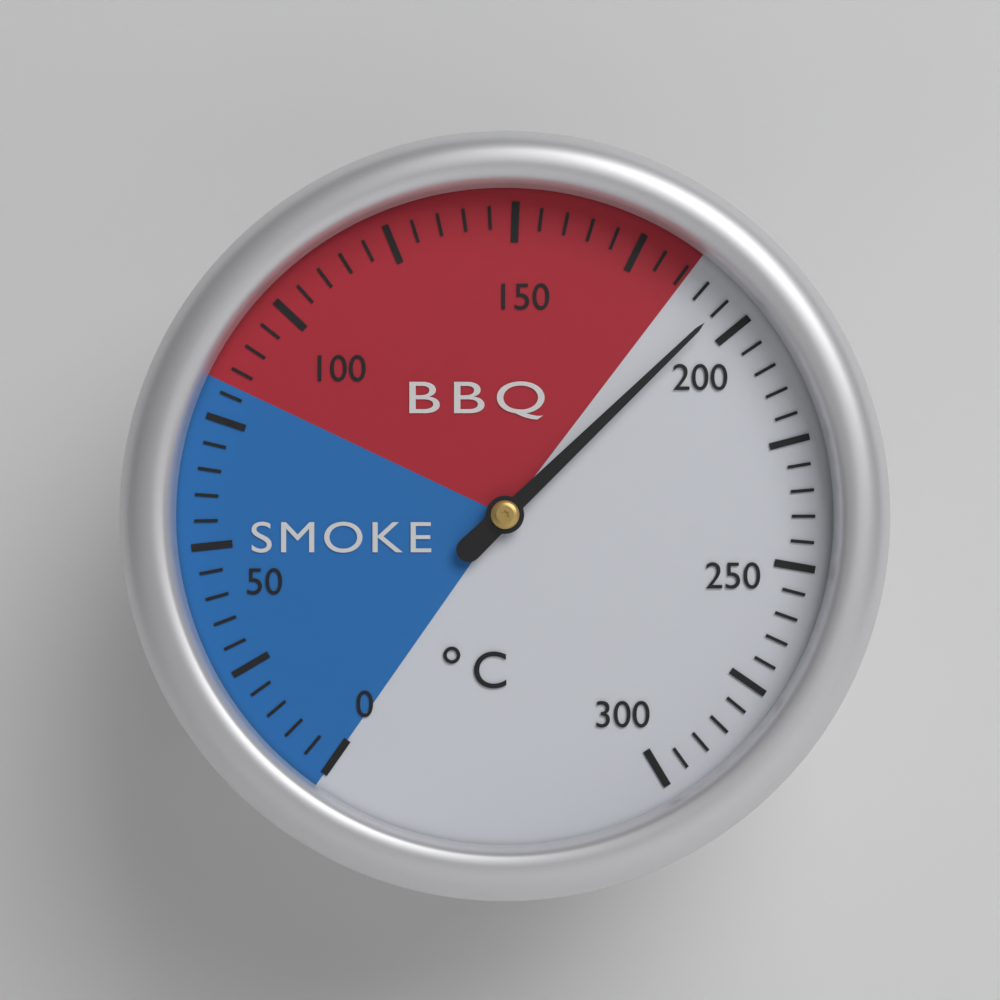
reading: 195 °C
